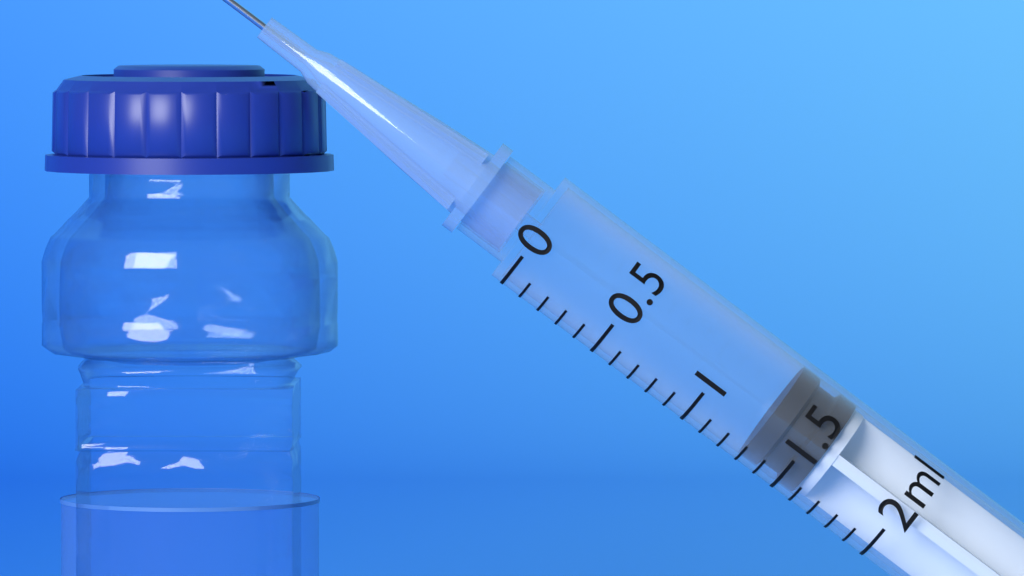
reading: 1.3 ml
